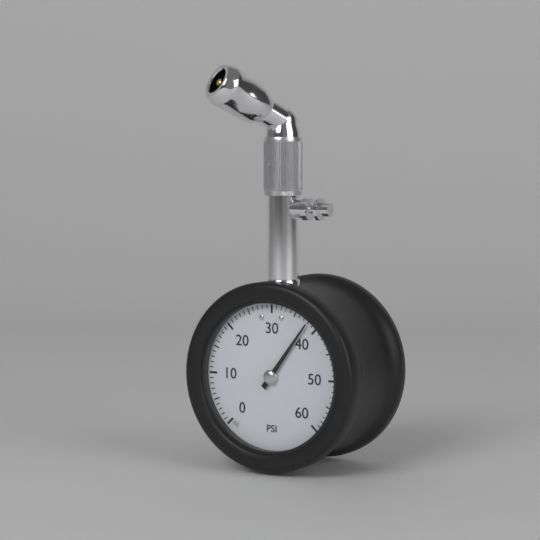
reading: 38 psi
